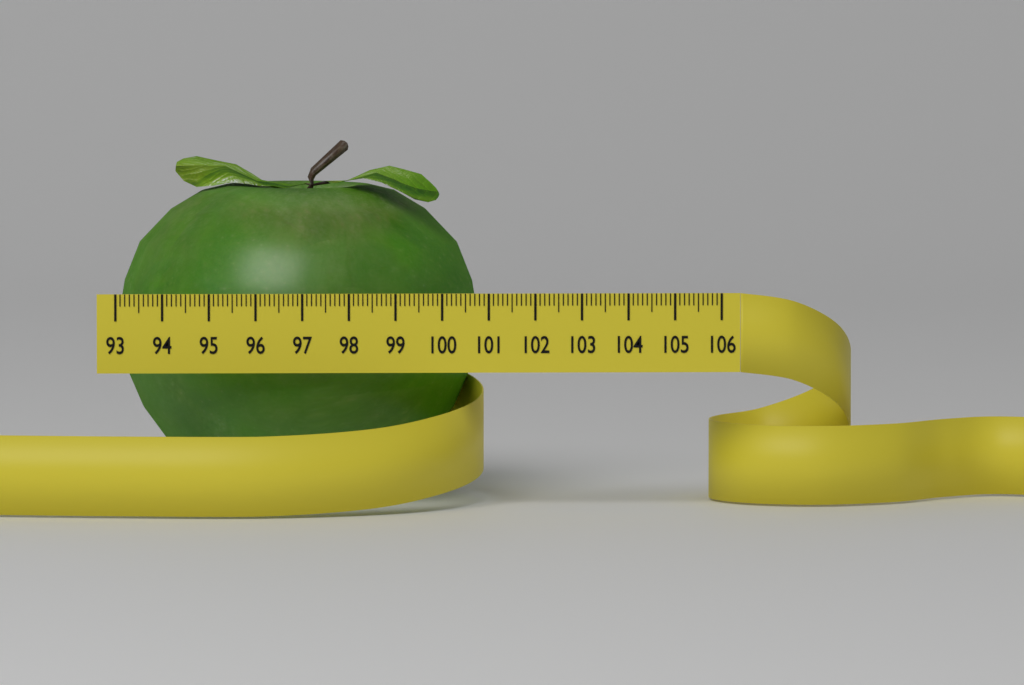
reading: 100.9 (no unit)
